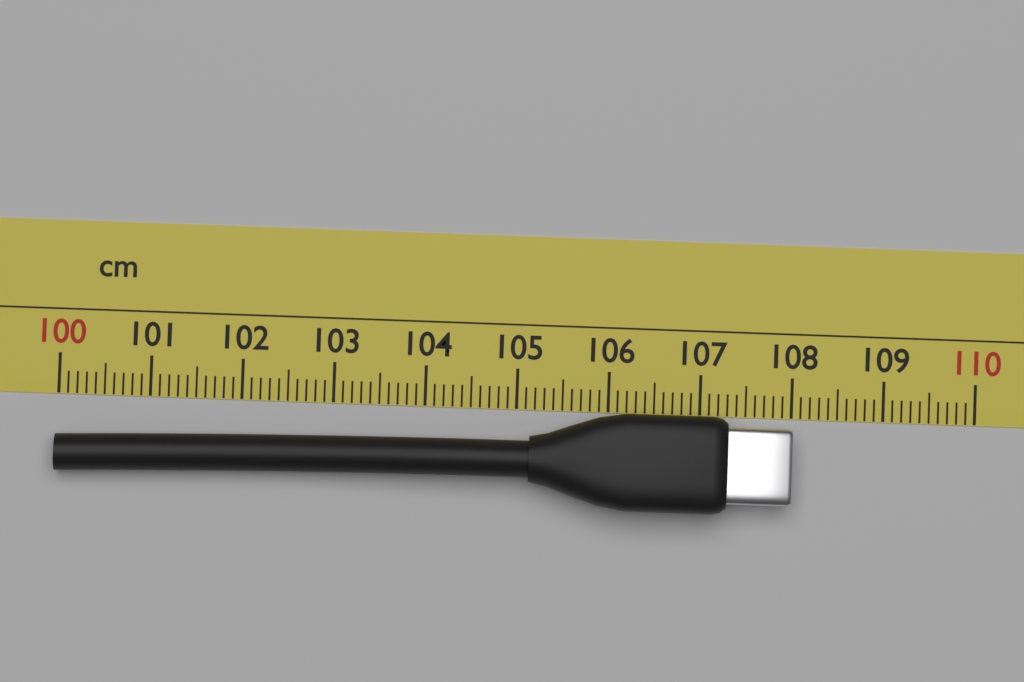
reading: 108.0 cm
